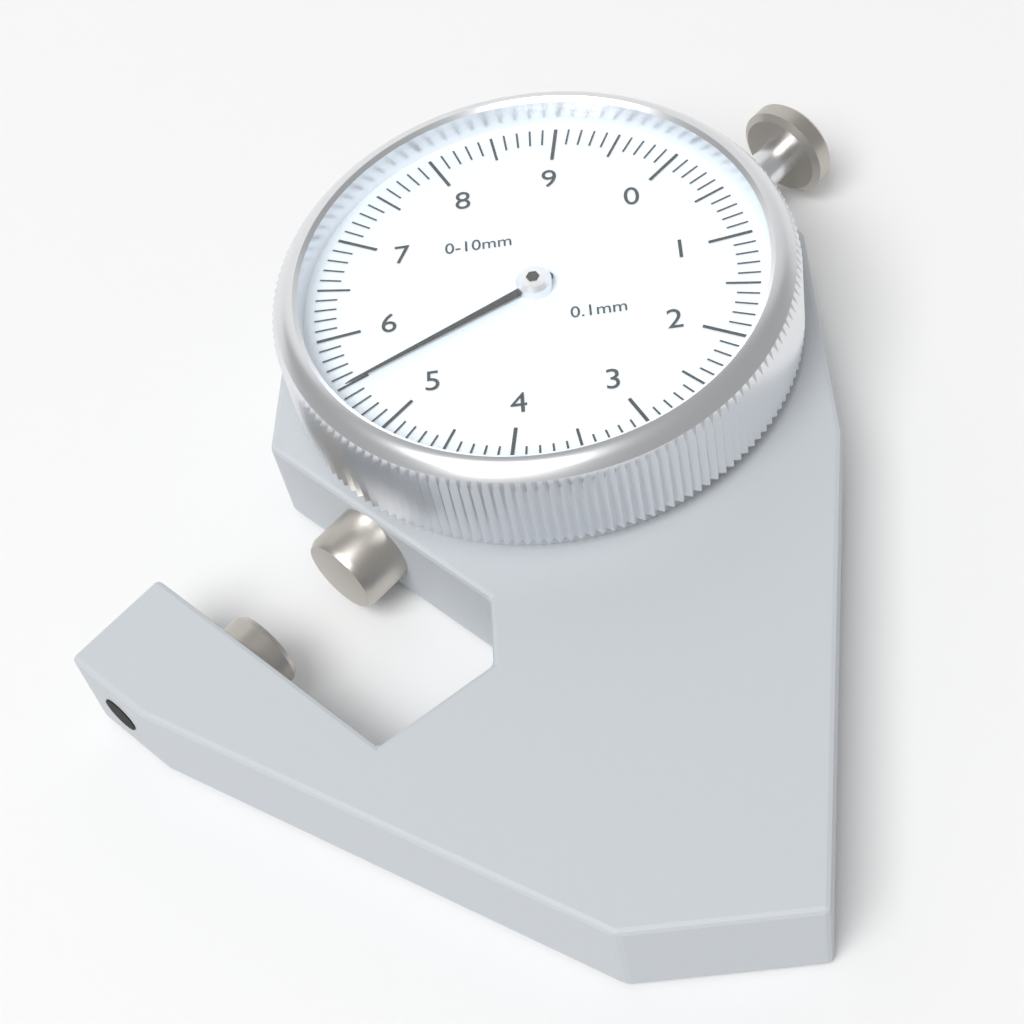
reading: 5.5 mm
